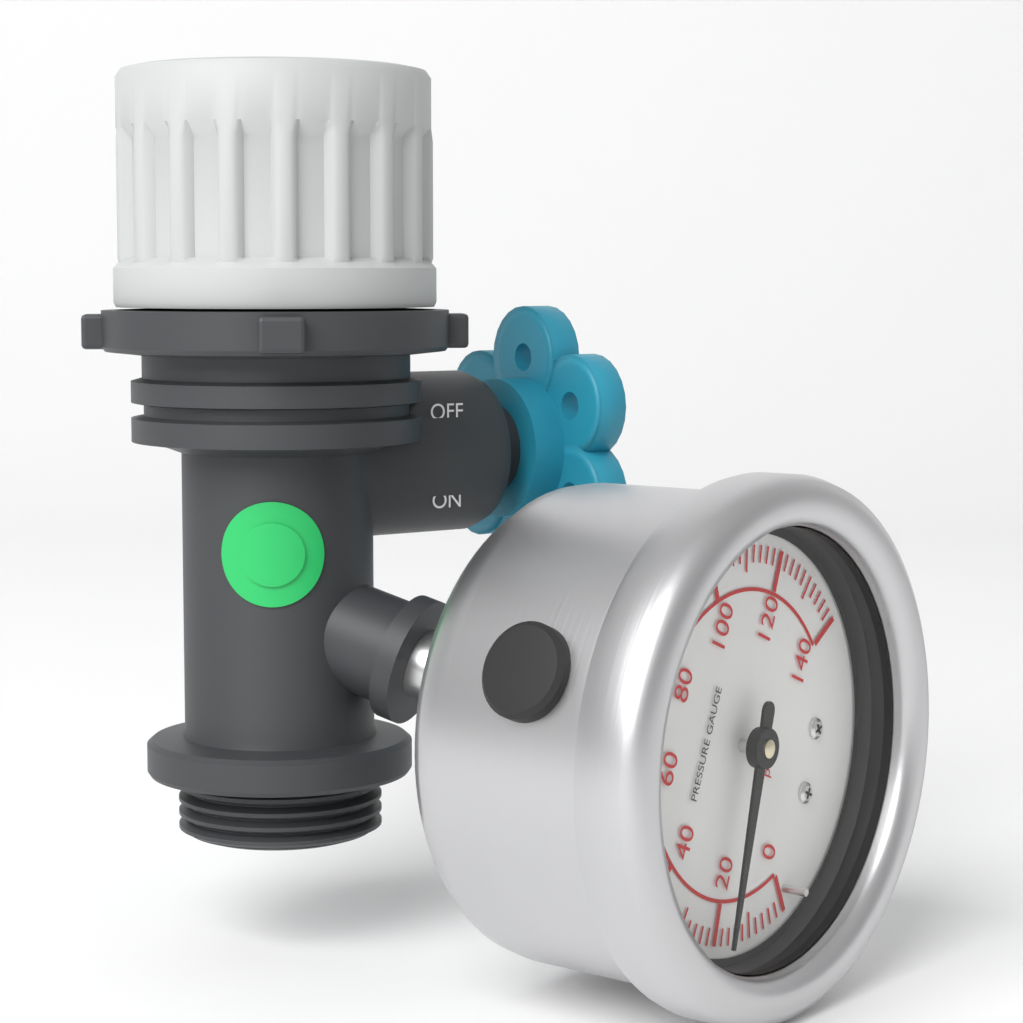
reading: 20 psi
